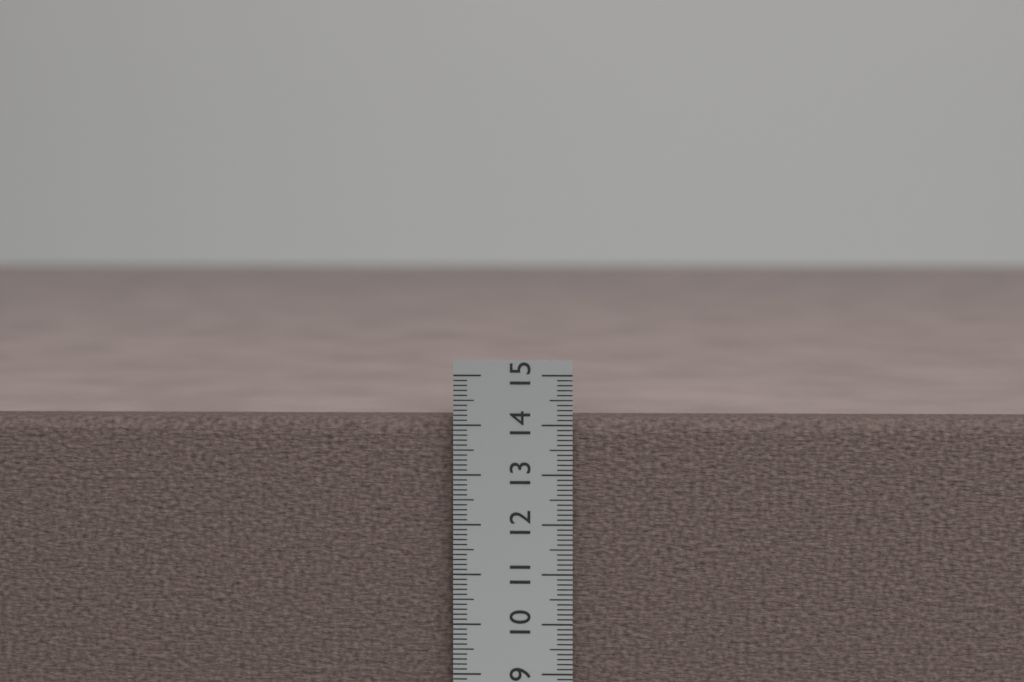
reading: 14.1 cm
